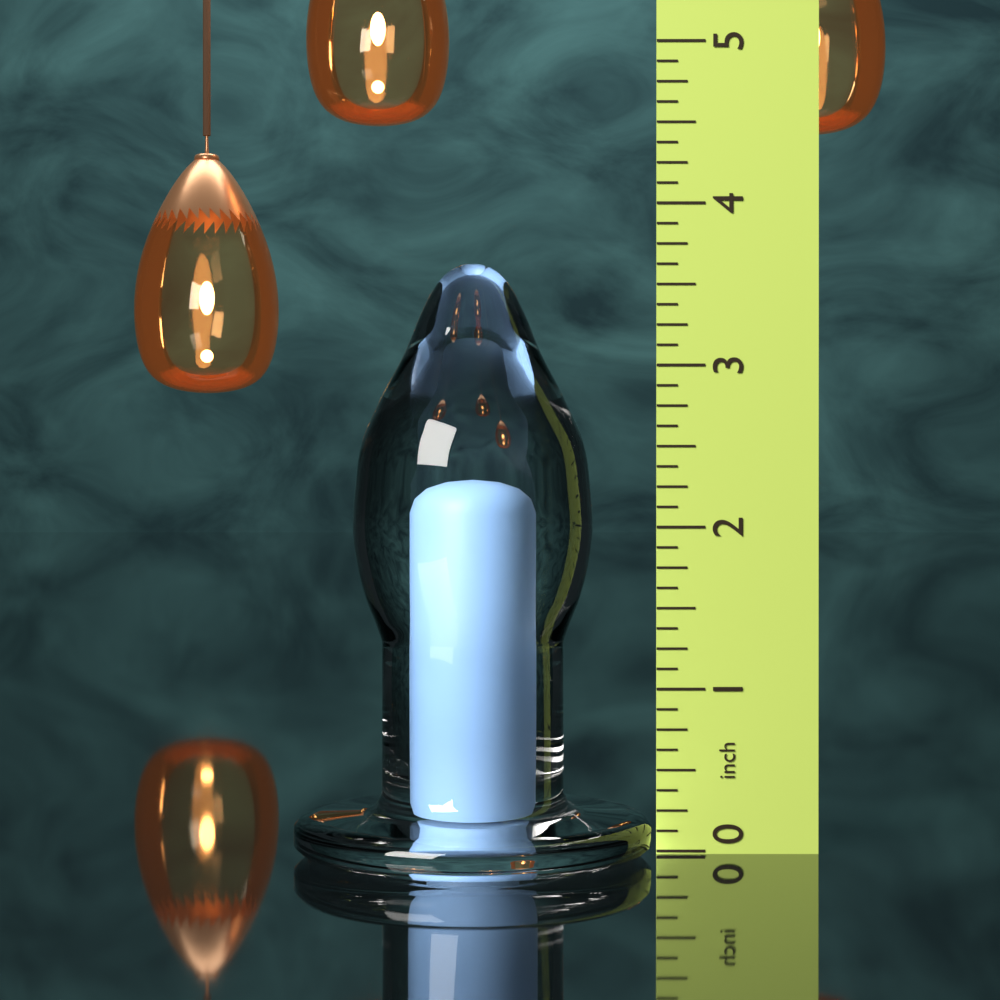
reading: 3.625 in
